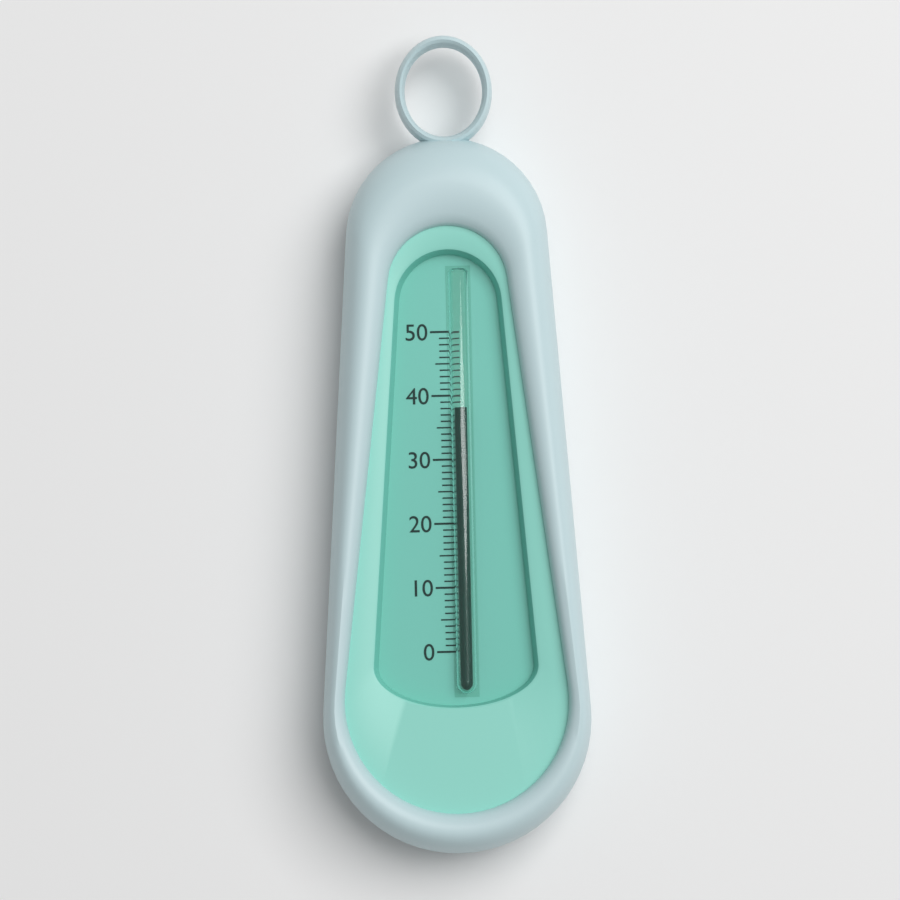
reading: 38 (no unit)
